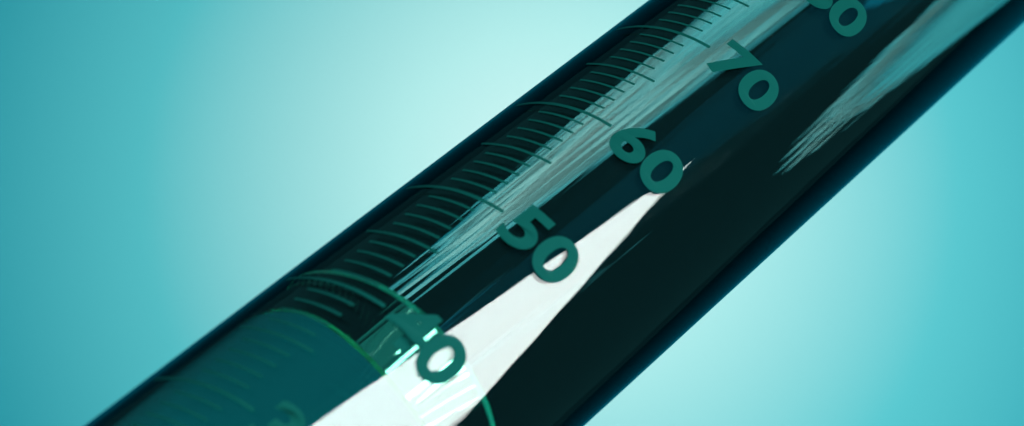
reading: 42 ml
